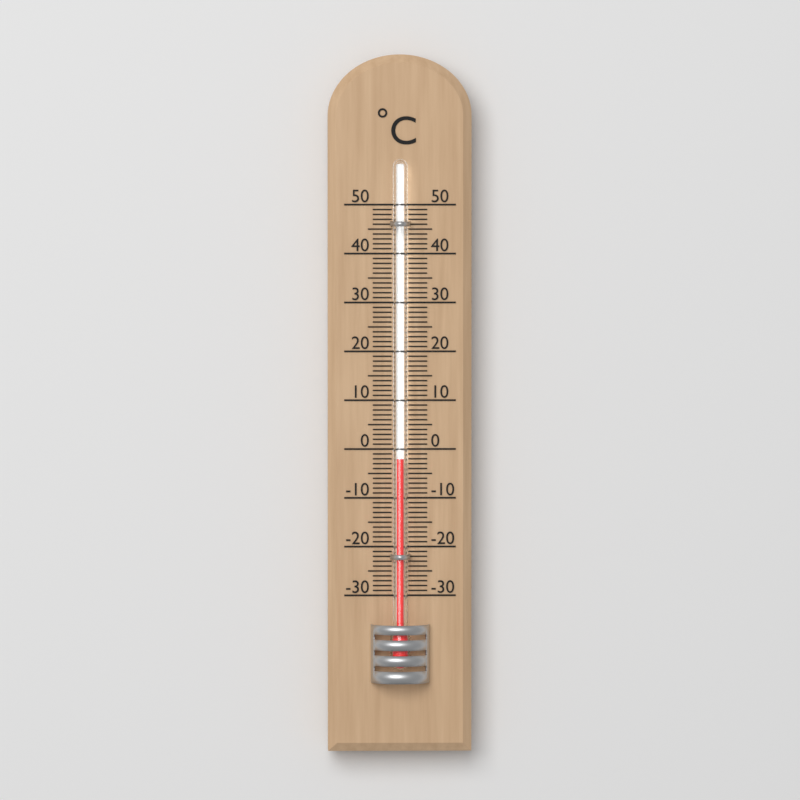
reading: -2 °C
